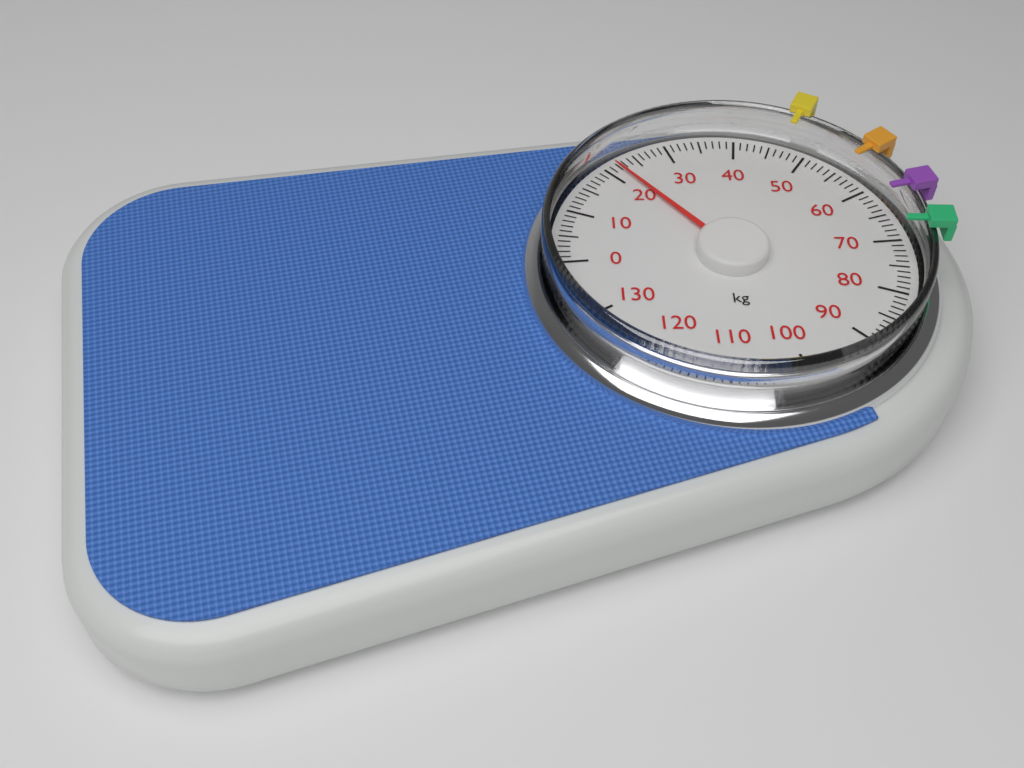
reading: 22 kg
